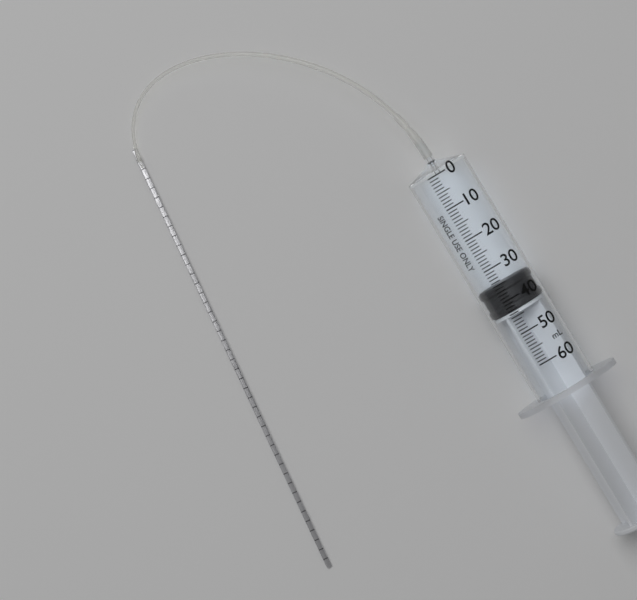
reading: 35 ml
